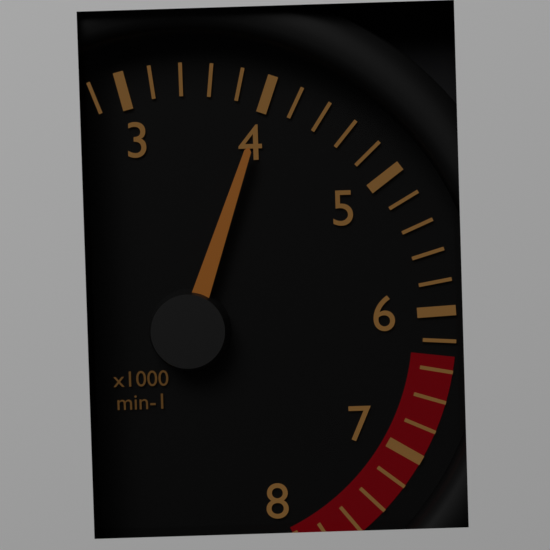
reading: 4000 min-1
